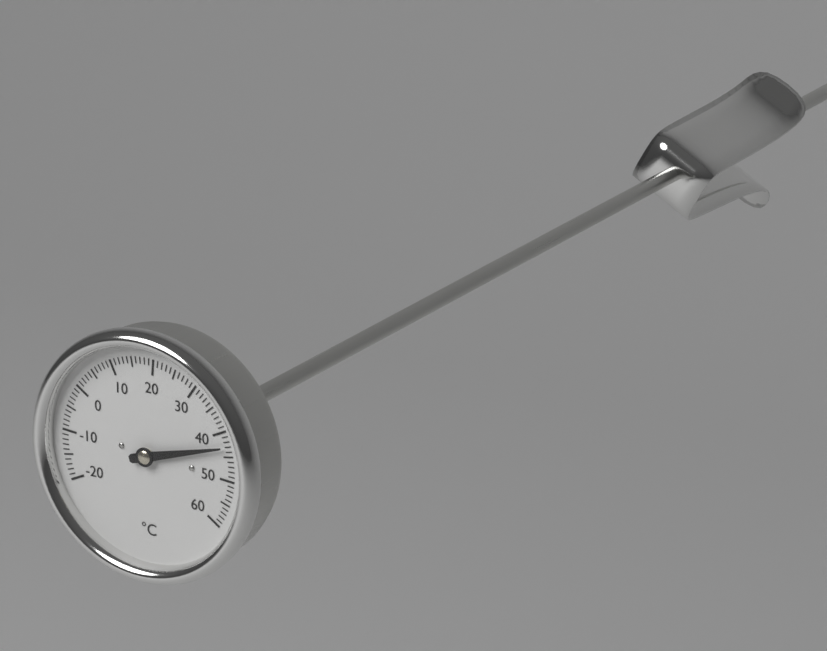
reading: 43 °C
